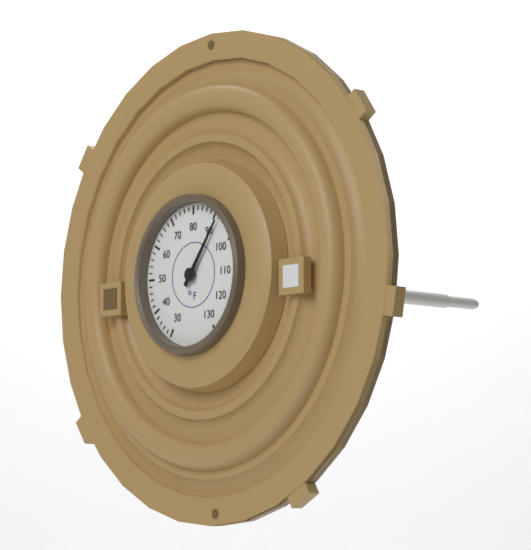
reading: 92 °F
